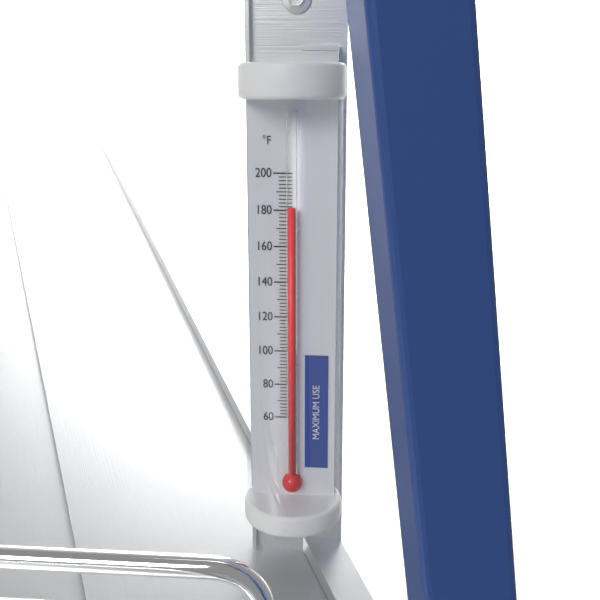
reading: 182 °F
